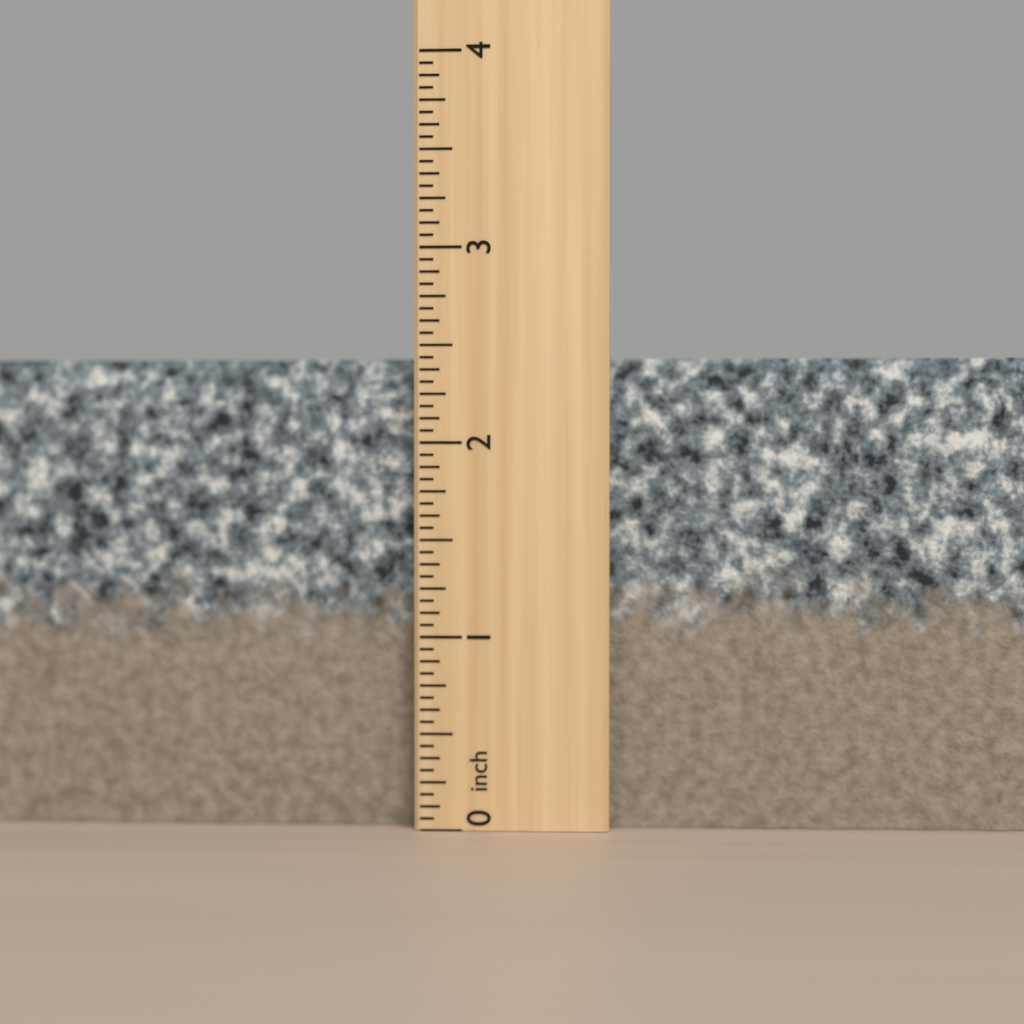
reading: 2.4375 inch
